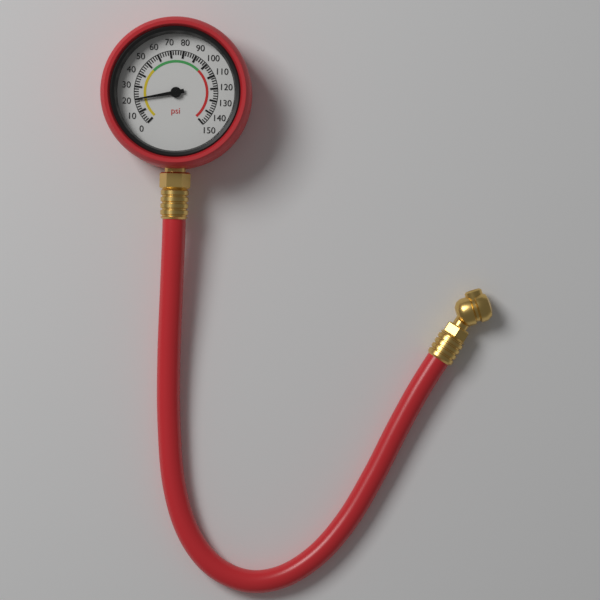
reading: 20 psi
